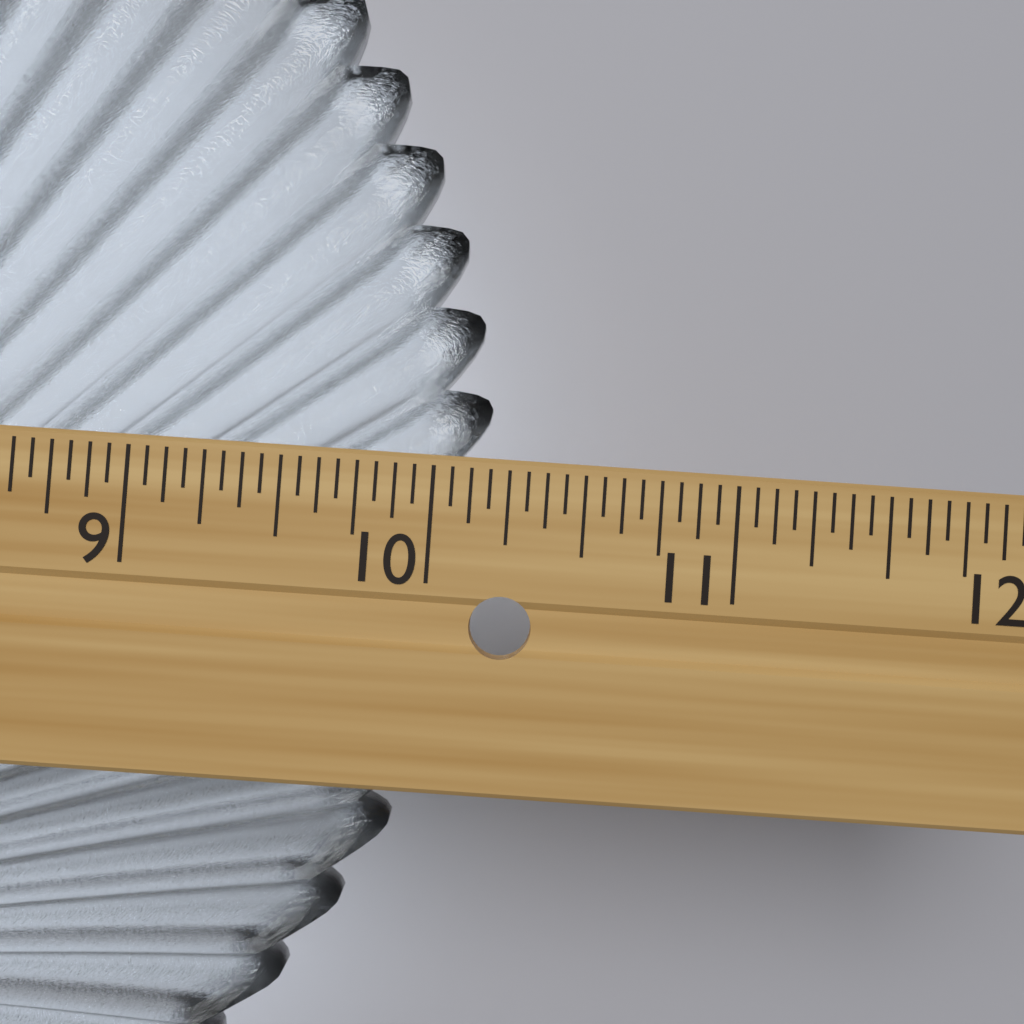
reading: 10.1875 in
